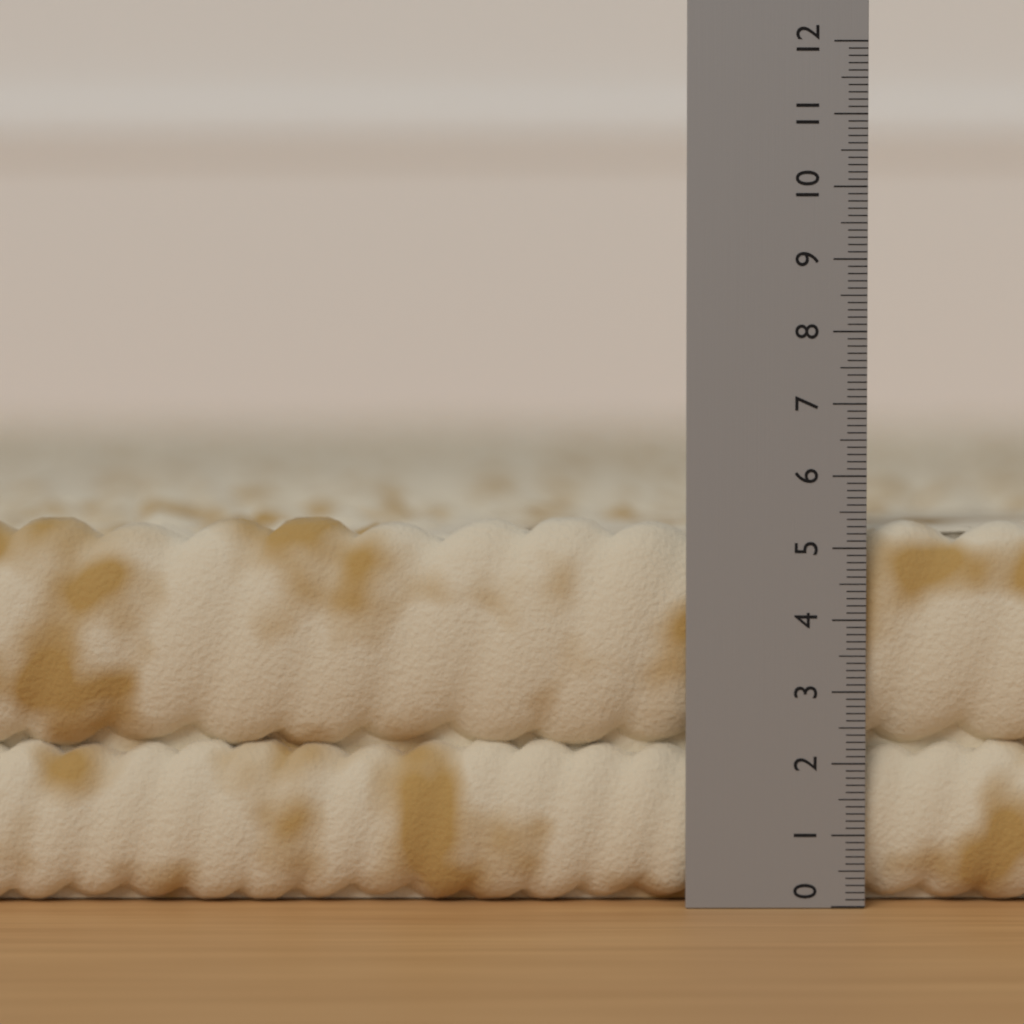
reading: 5.4 (no unit)
